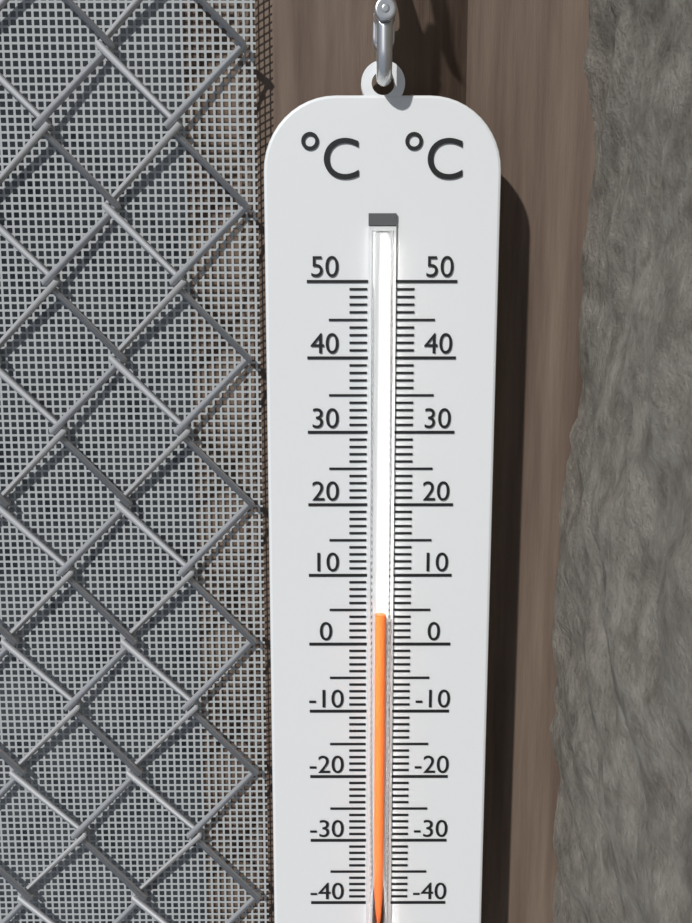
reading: 5 °C
